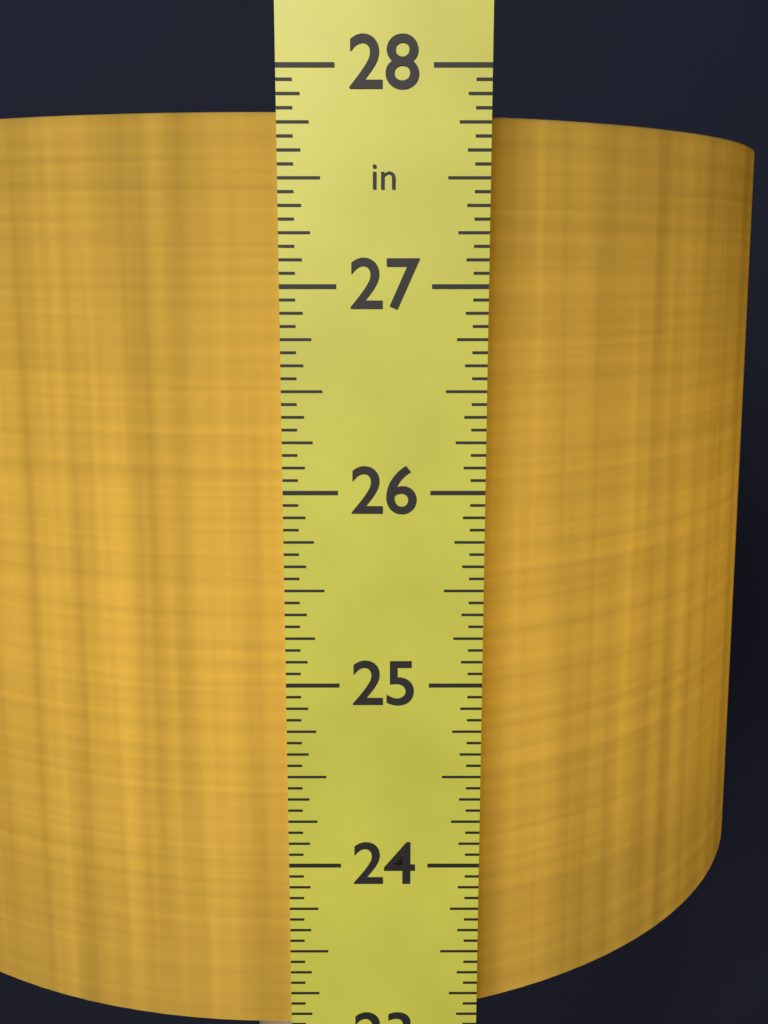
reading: 27.8125 in
